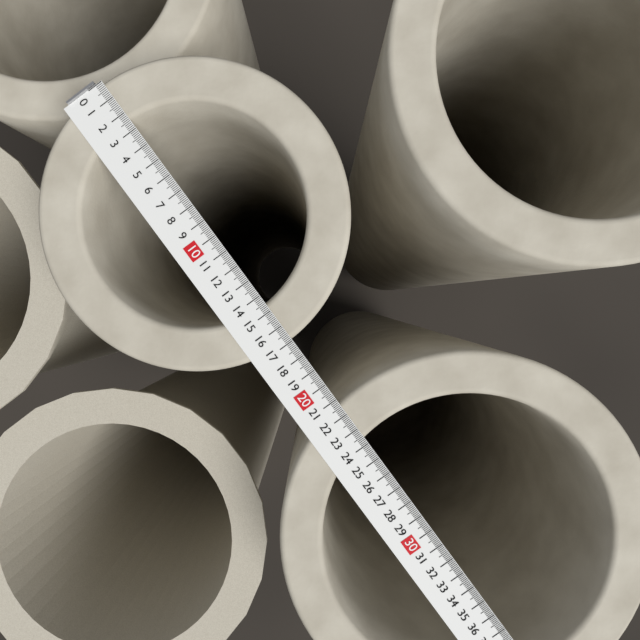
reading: 16.9 (no unit)
